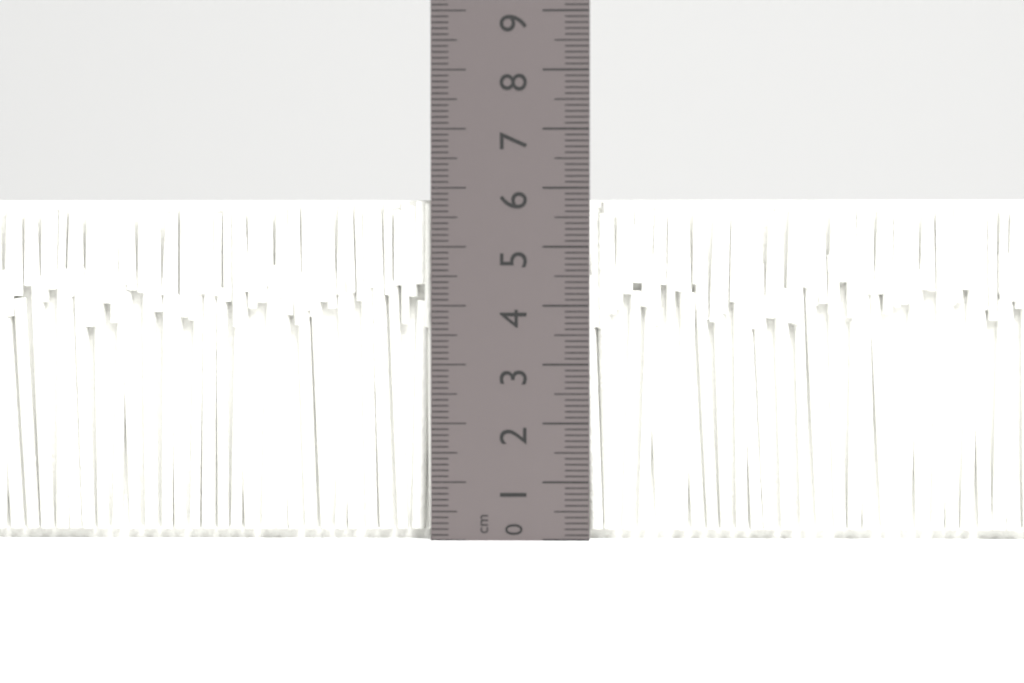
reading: 5.8 cm
